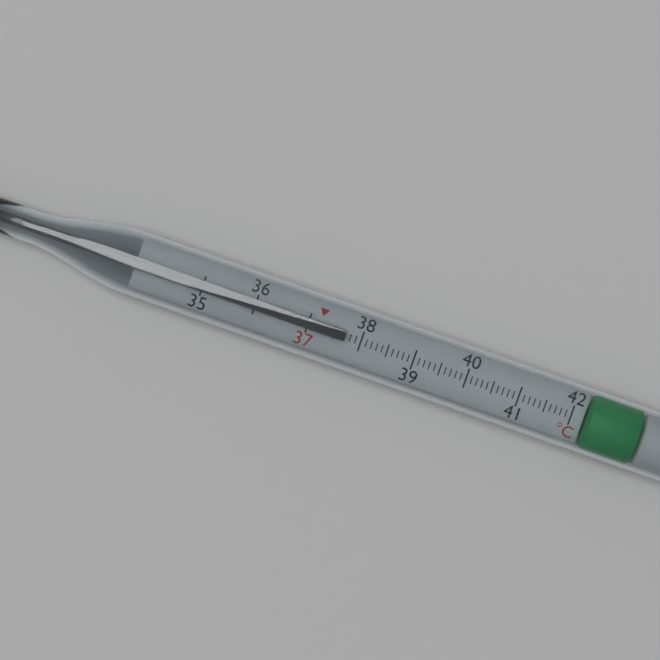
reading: 37.7 °C
